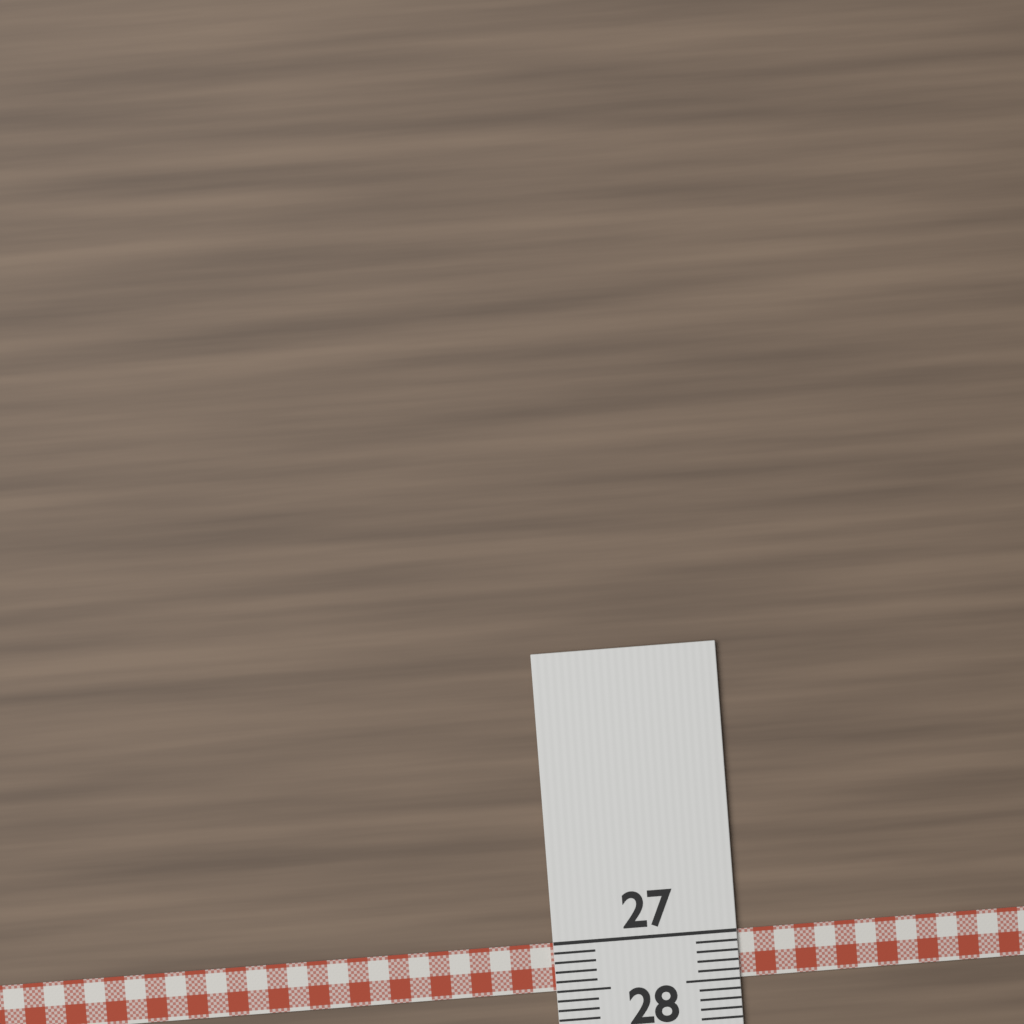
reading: 27.5 (no unit)
